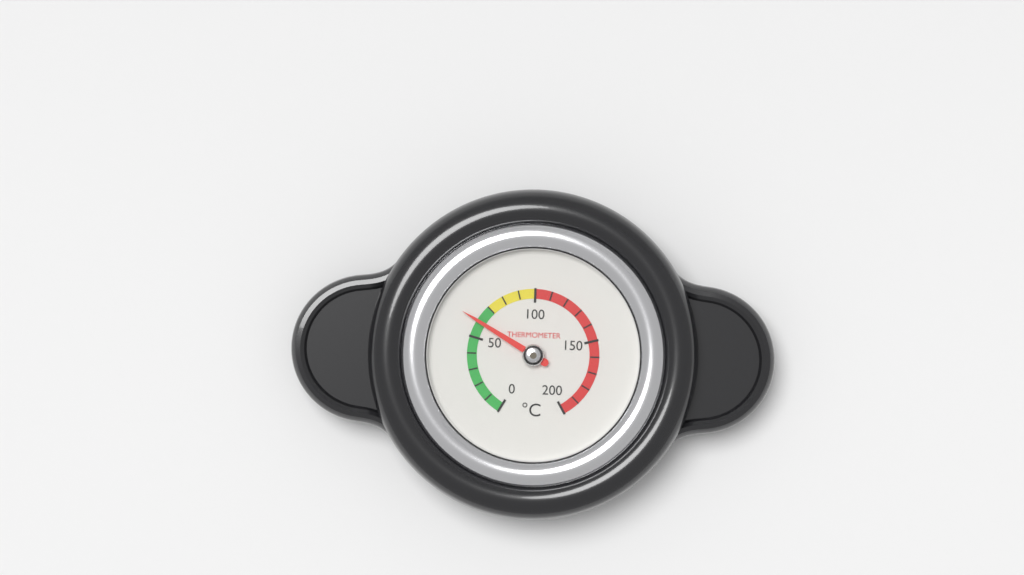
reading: 60 °C
